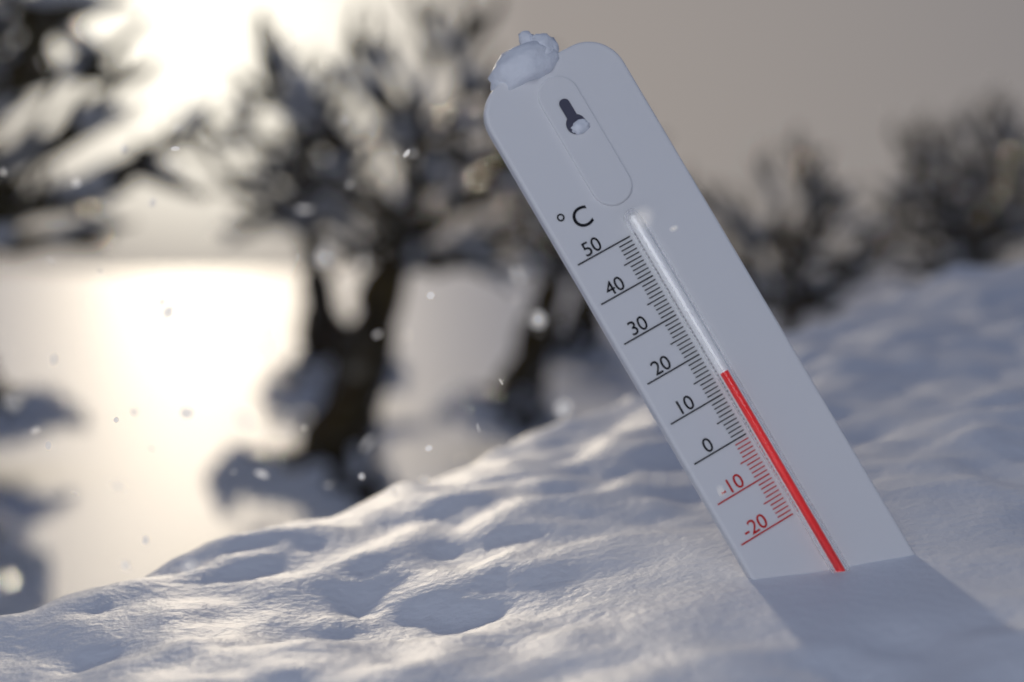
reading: 14 °C
